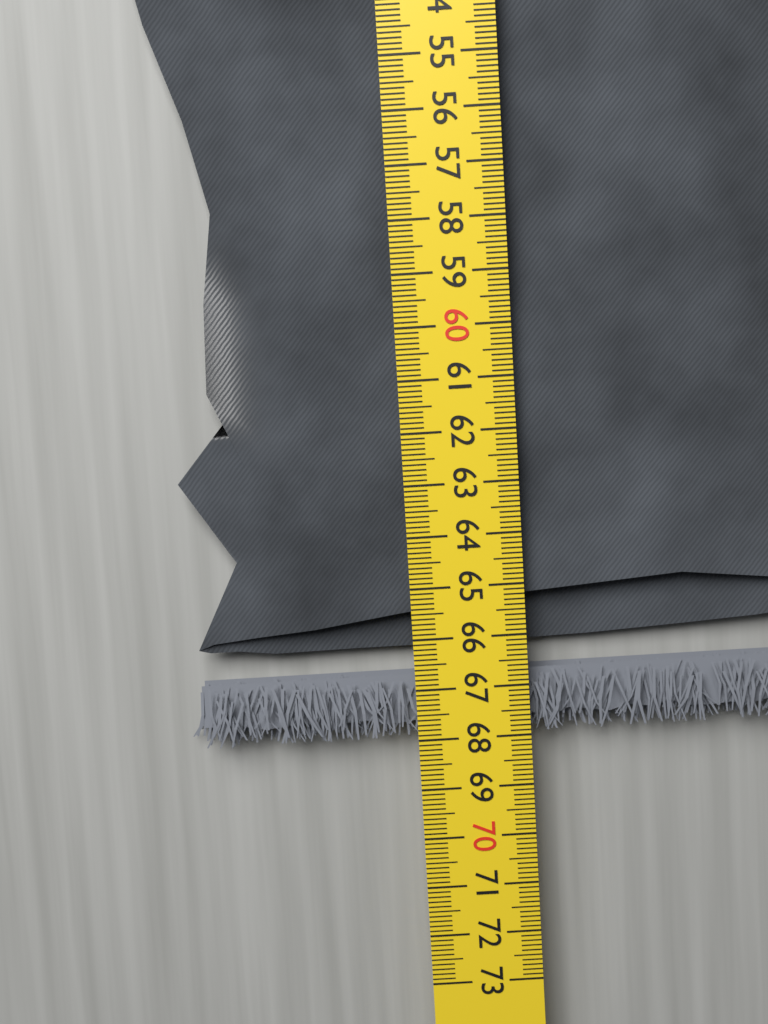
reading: 68.0 cm
